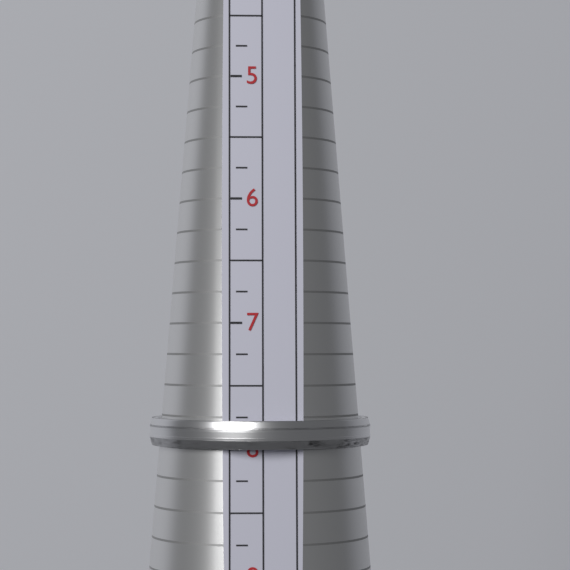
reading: 8.00 (no unit)
